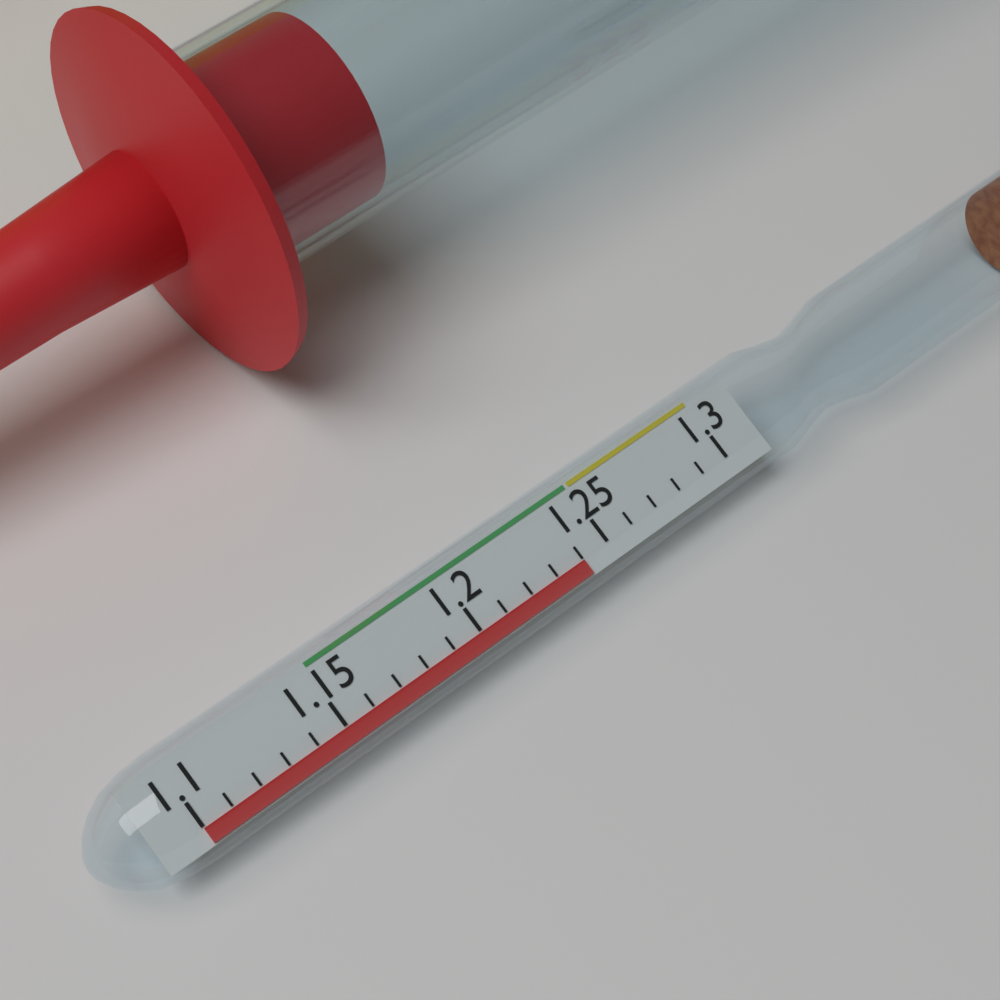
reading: 1.24 (no unit)
